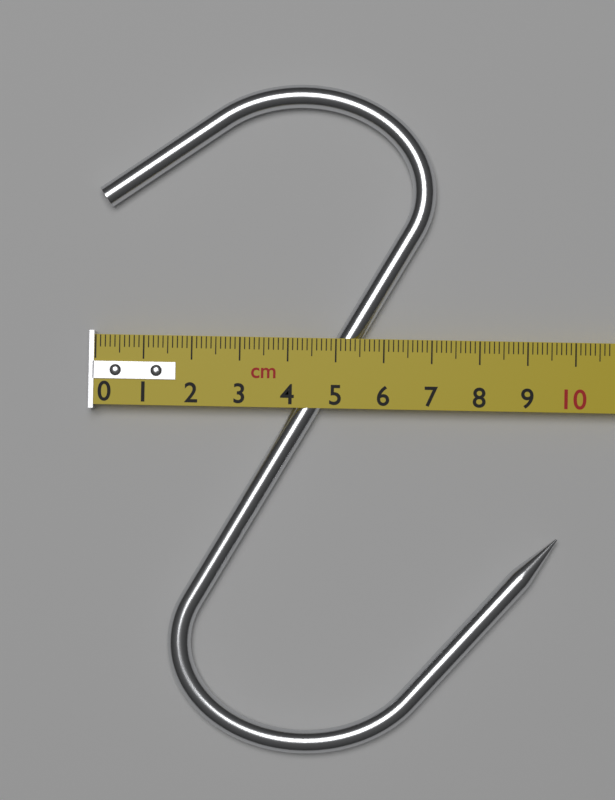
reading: 9.7 cm
